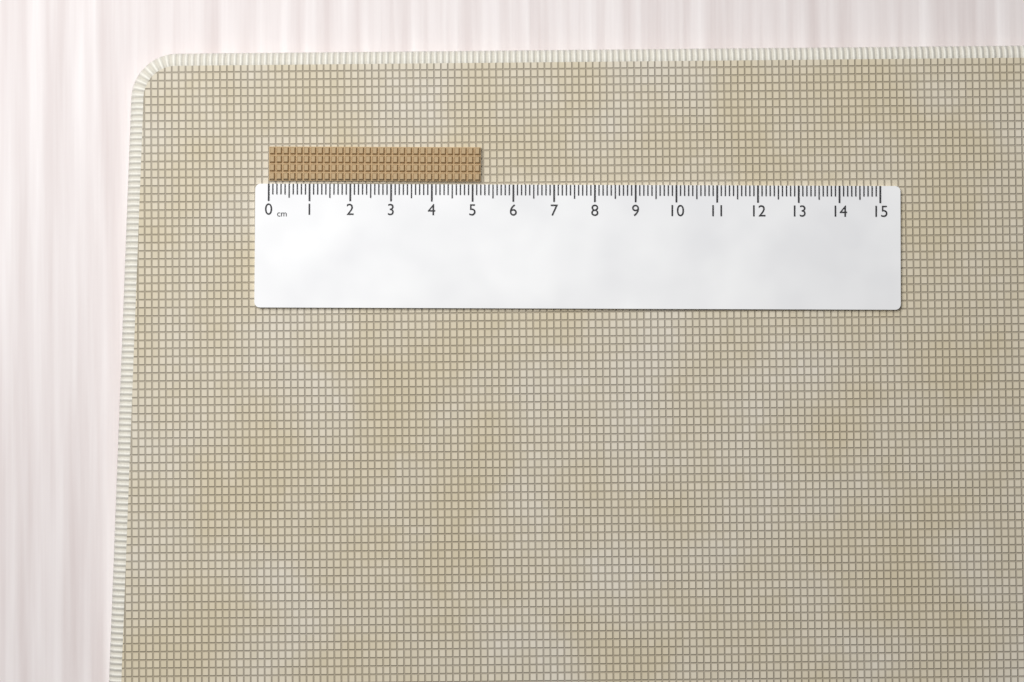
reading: 5.2 cm
